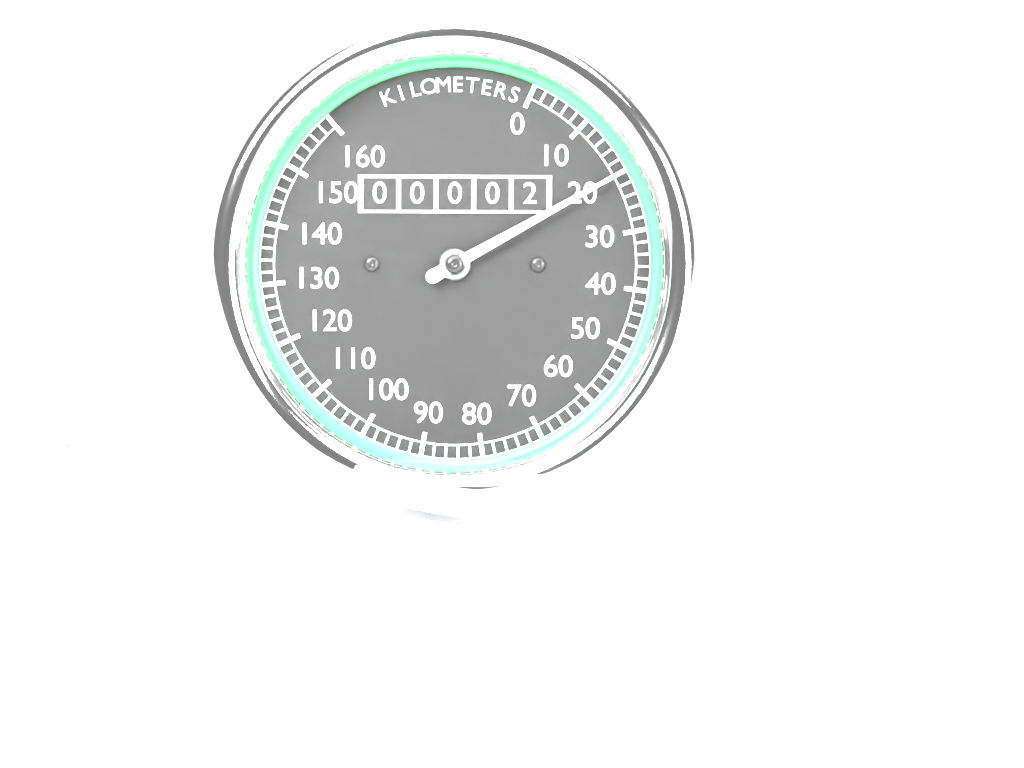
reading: 20 km/h
